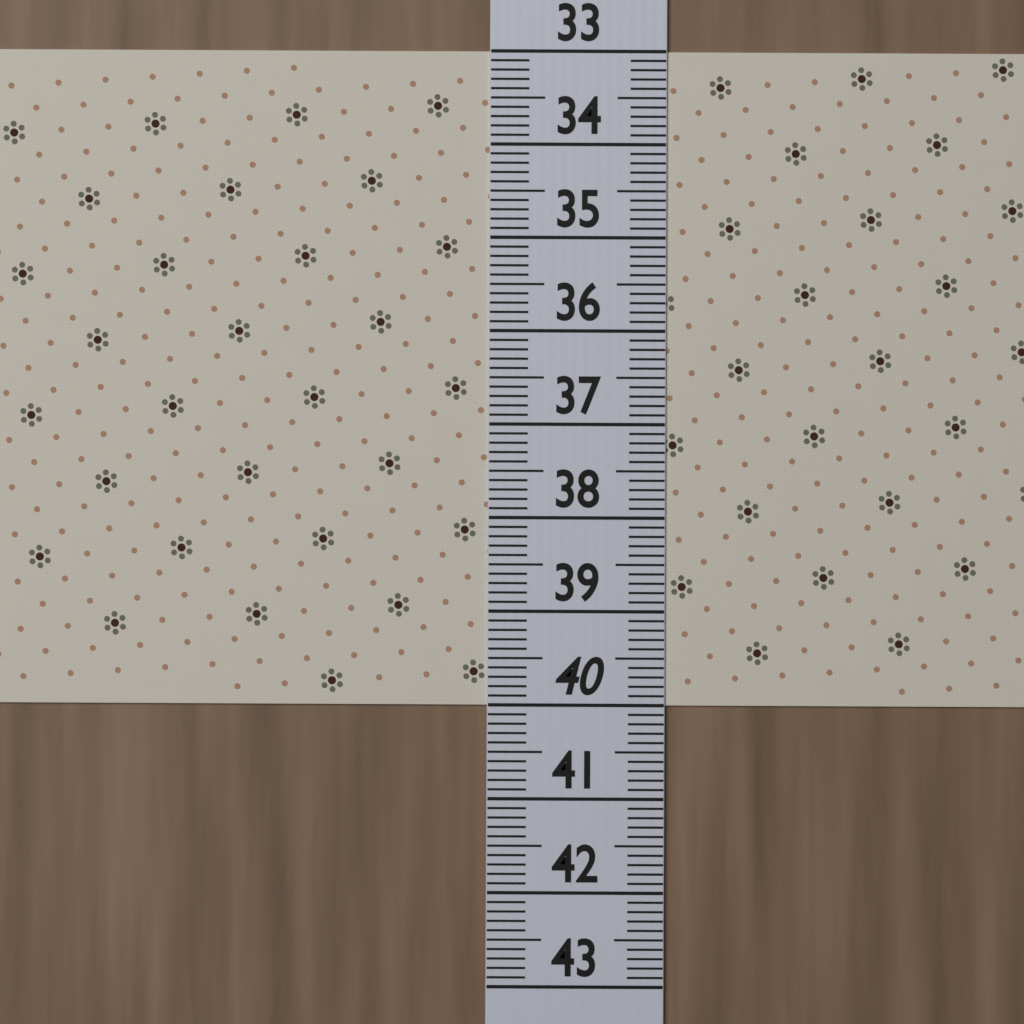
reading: 40.0 (no unit)
